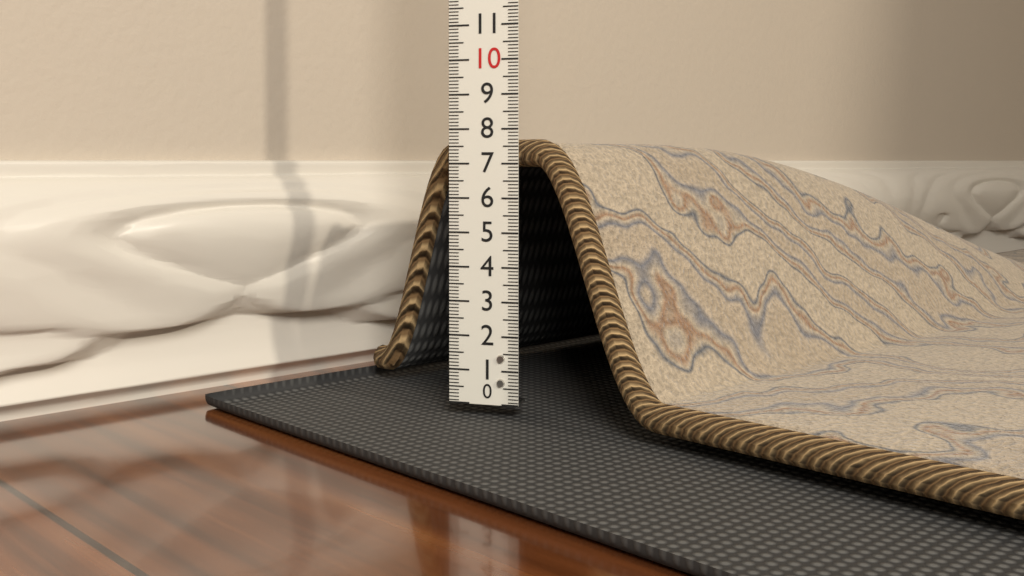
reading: 7.7 (no unit)
